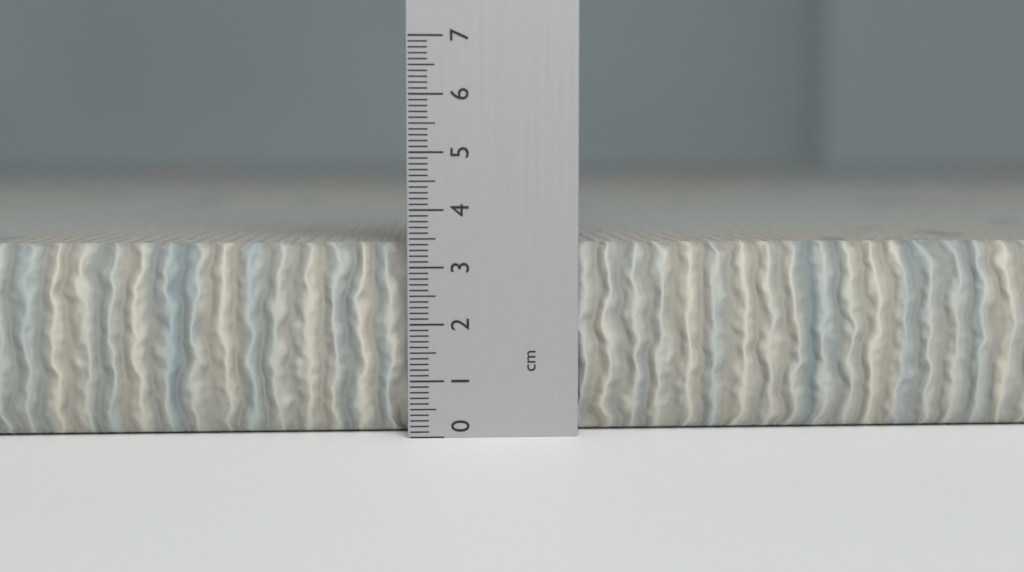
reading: 3.4 cm
